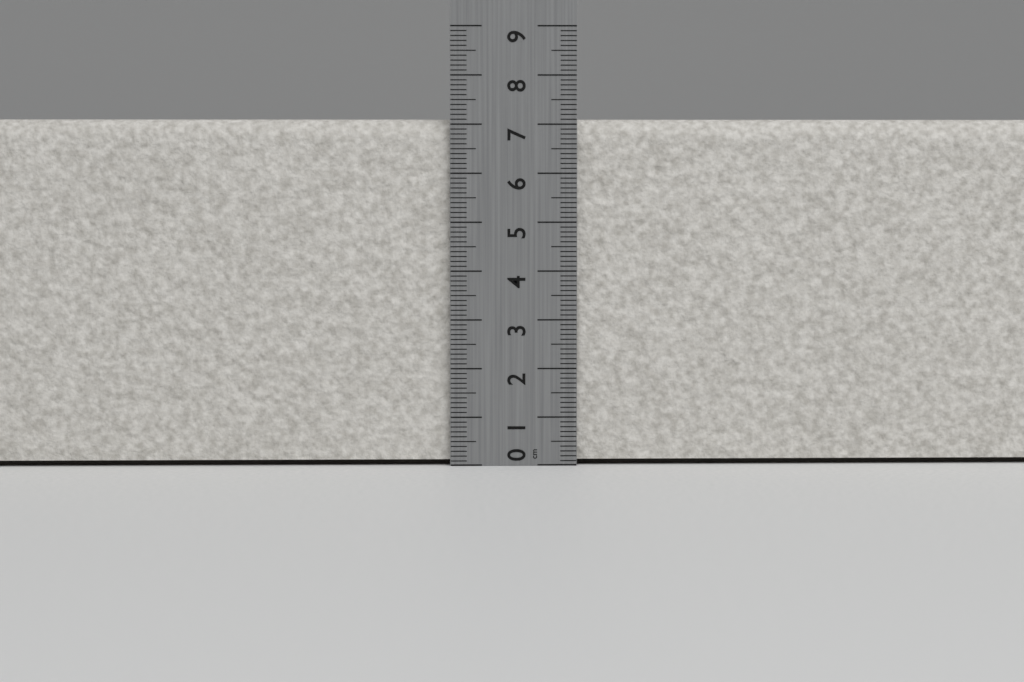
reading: 7.1 cm
